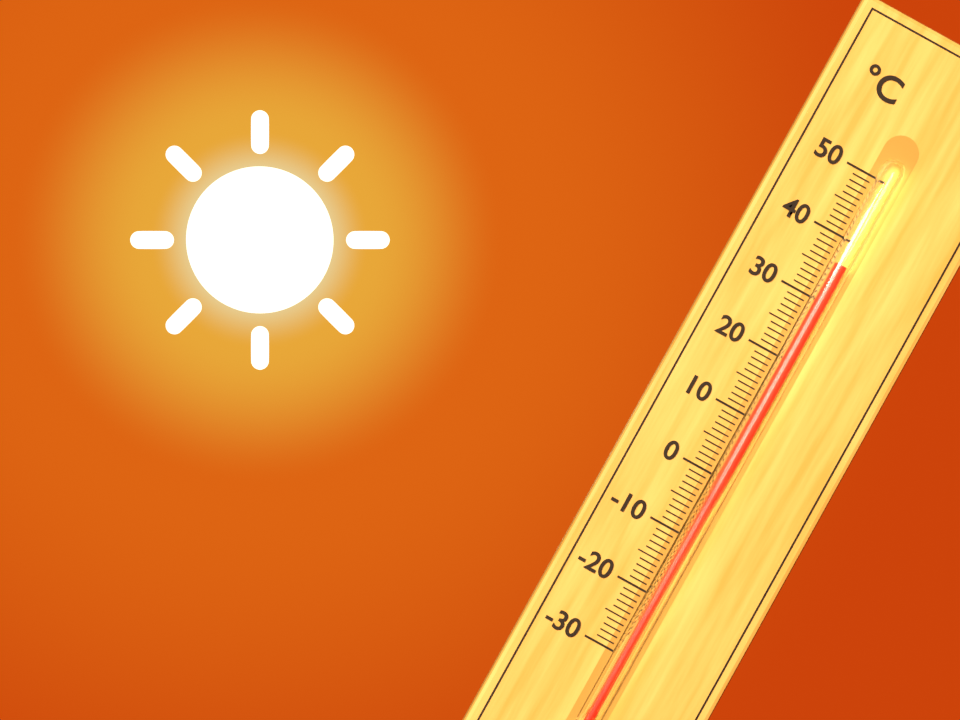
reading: 36 °C
